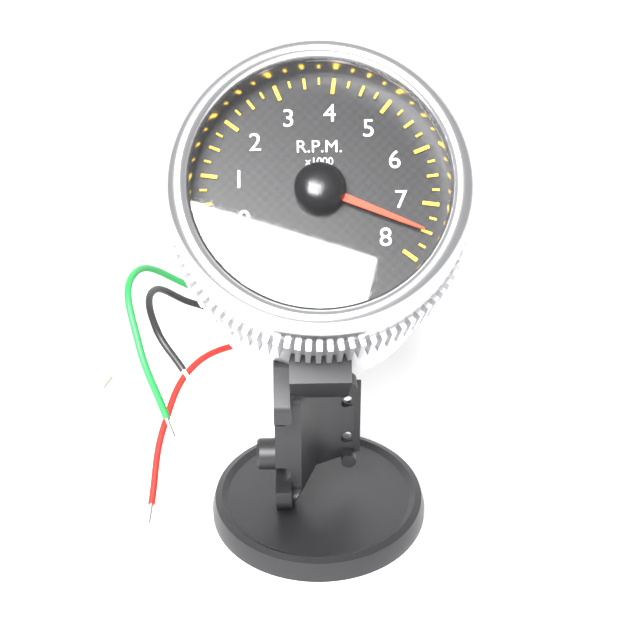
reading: 7.50 x1000 RPM
